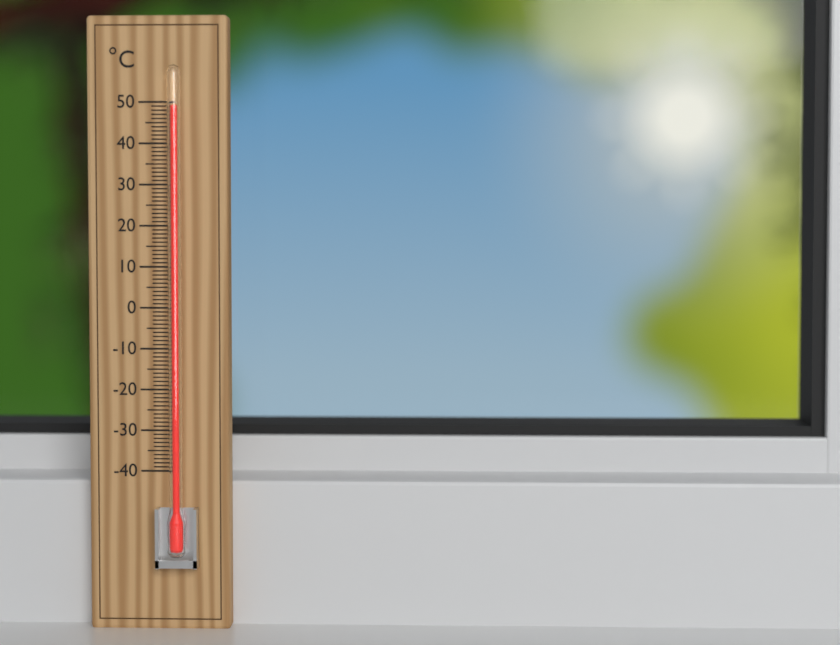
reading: 49 °C
